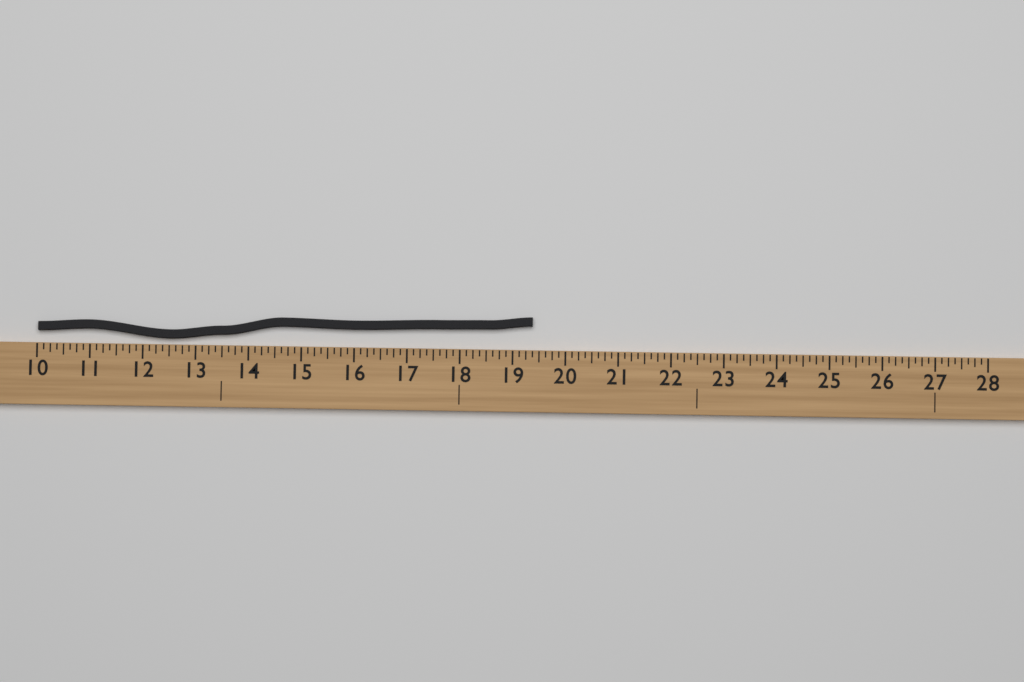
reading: 19.375 (no unit)
